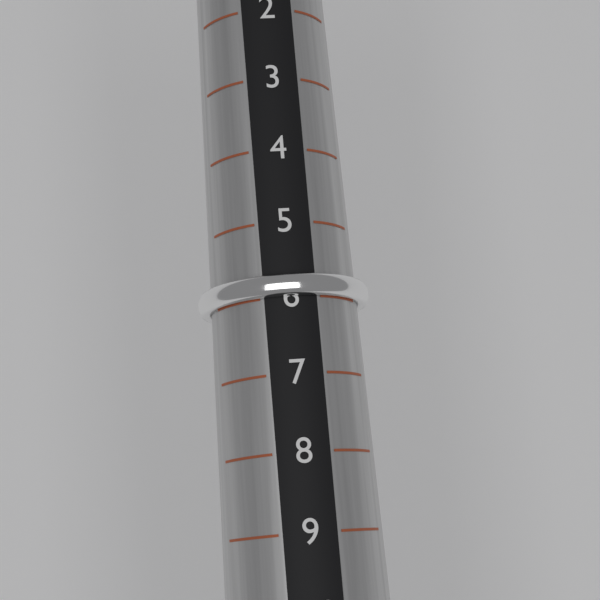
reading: 6 (no unit)
